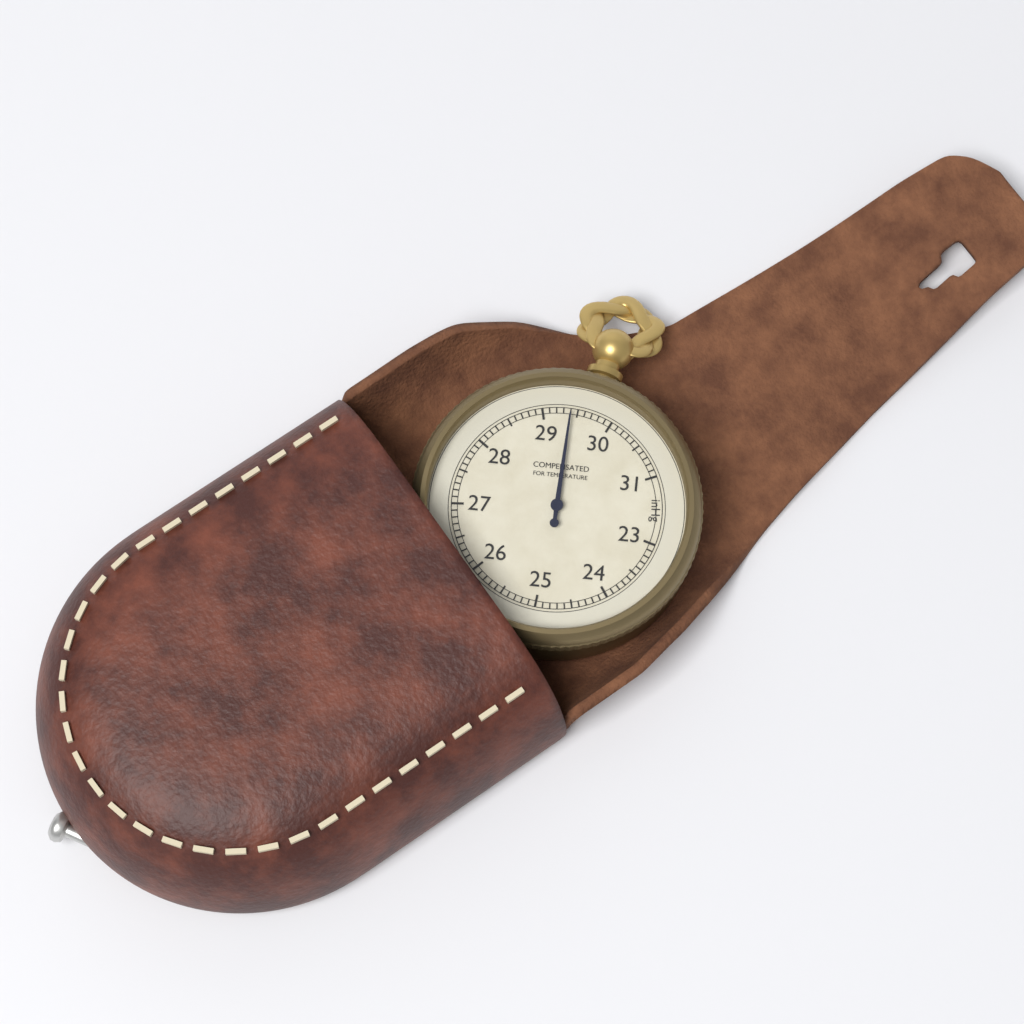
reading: 29.4 inHg
